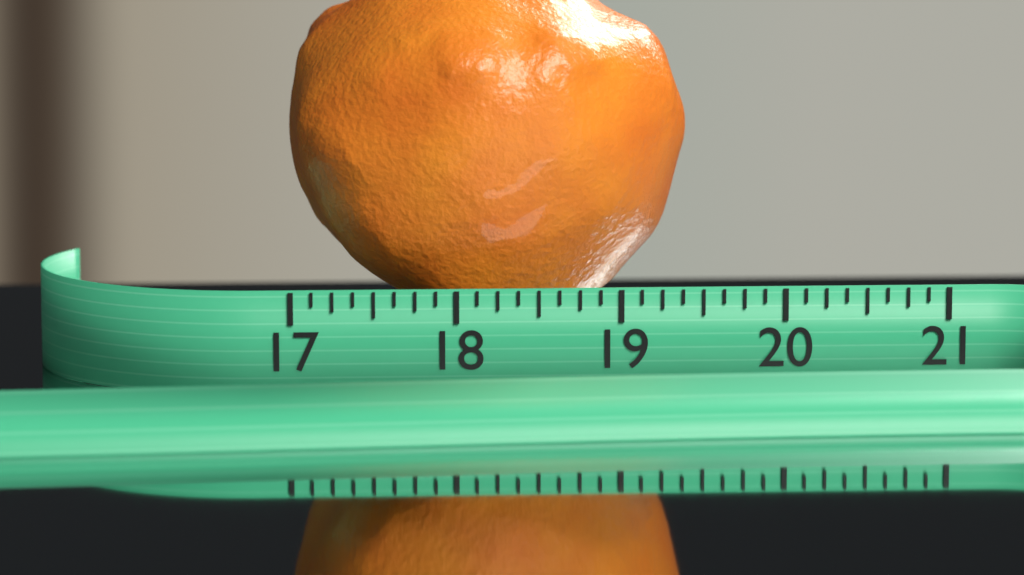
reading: 19.500 (no unit)
